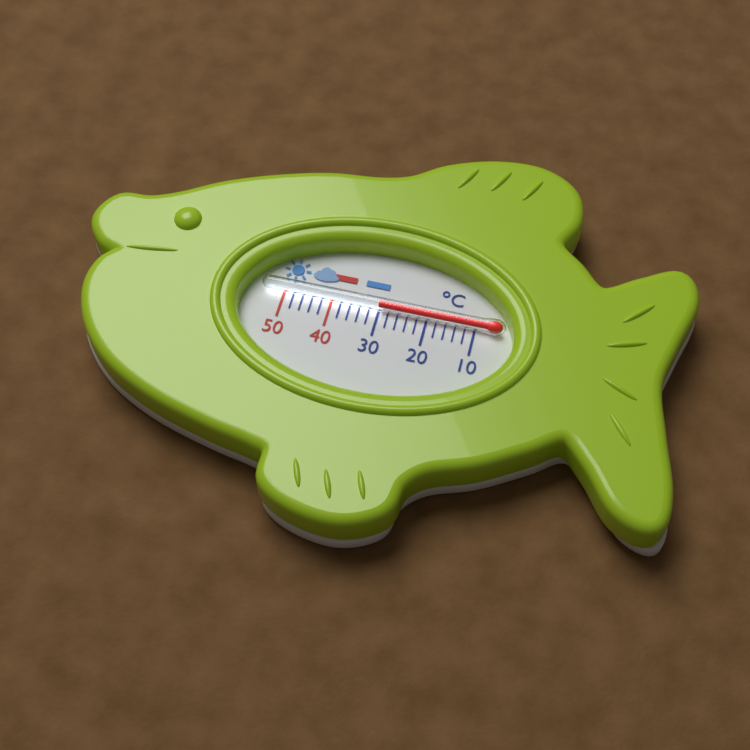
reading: 30 °C
